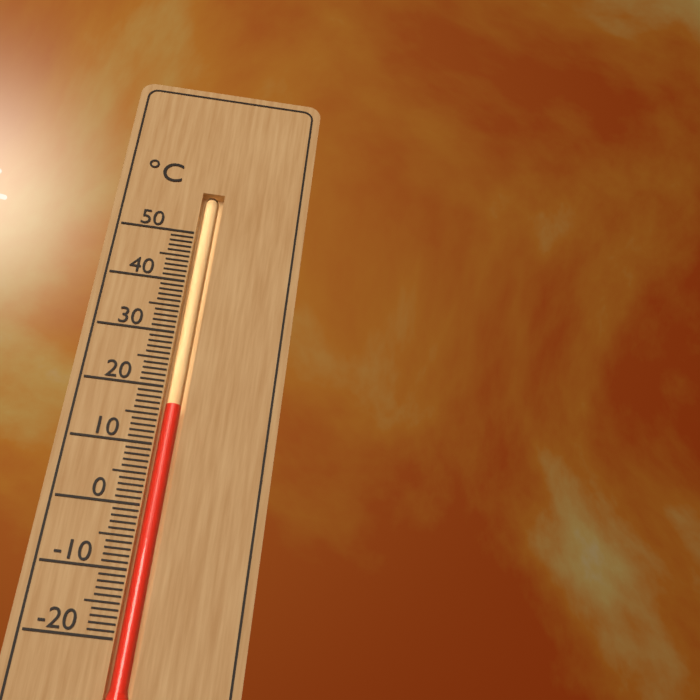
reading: 17 °C
